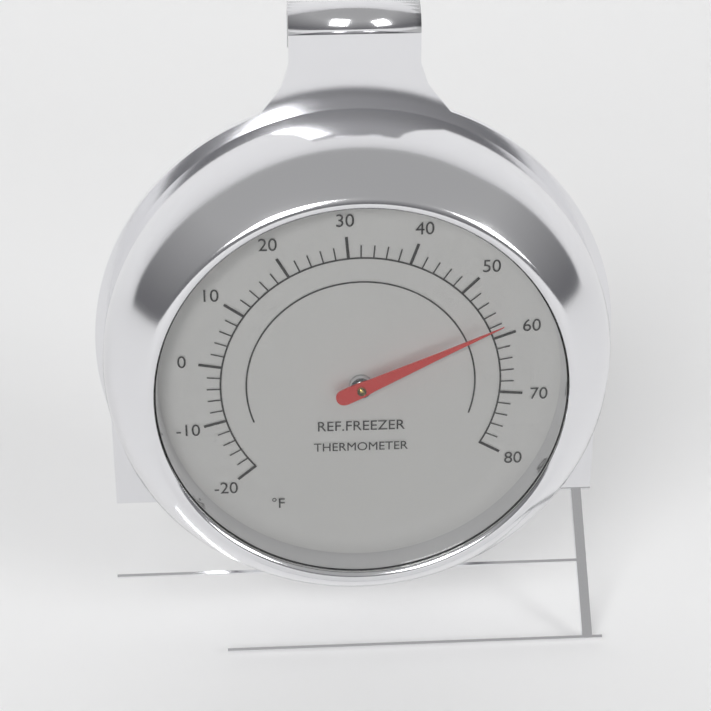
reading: 58 °F
